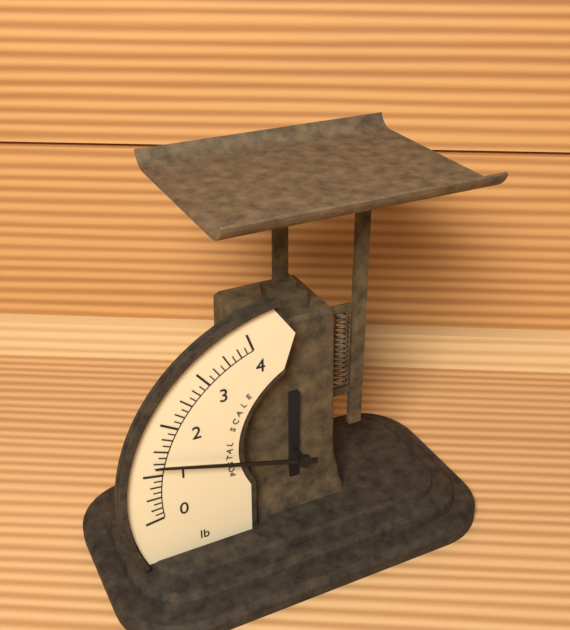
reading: 1.250 lb
